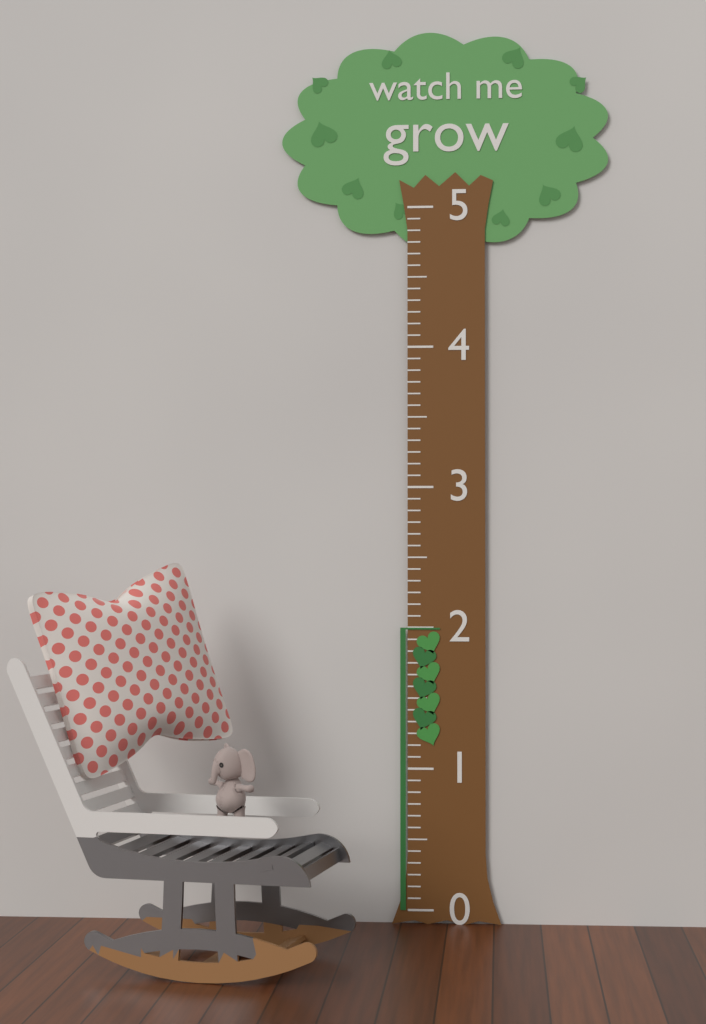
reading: 2.000000 (no unit)
